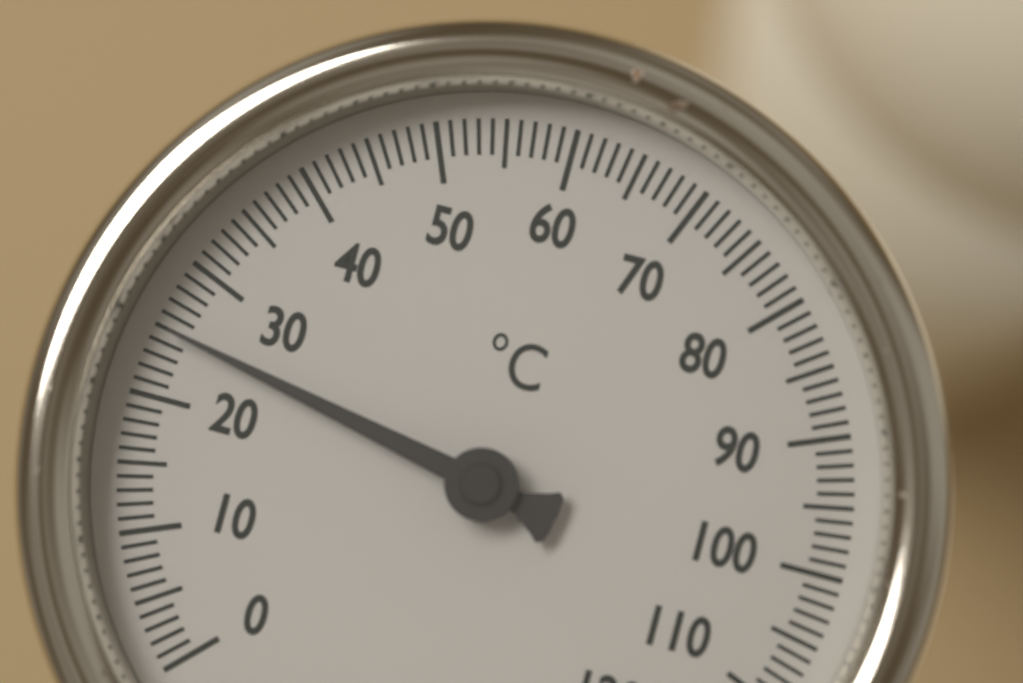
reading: 25 °C
